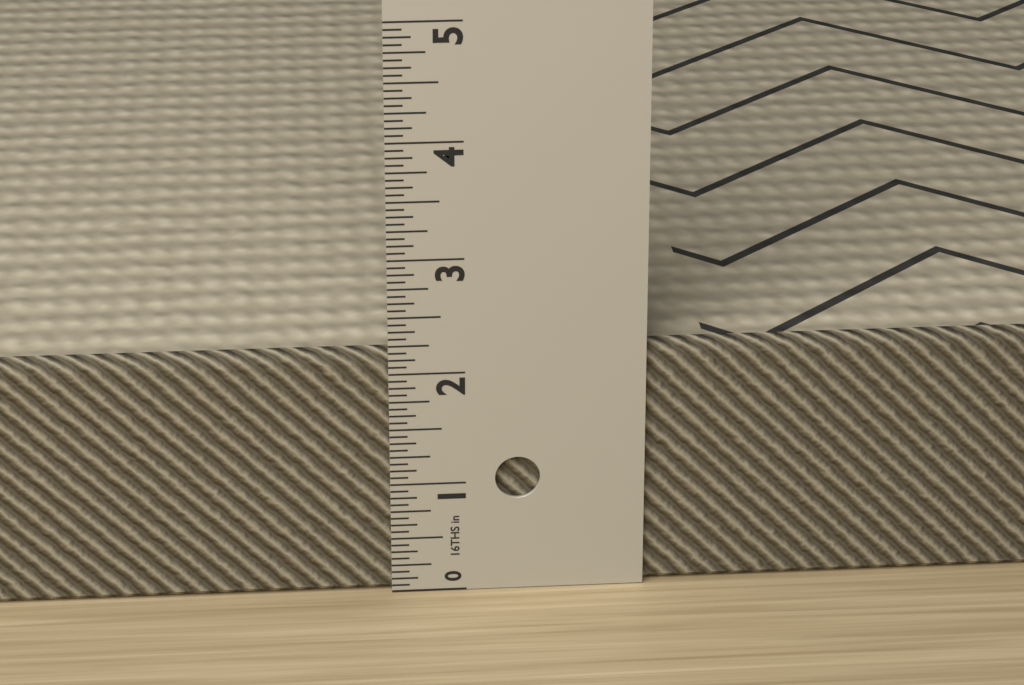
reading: 2.1875 in
